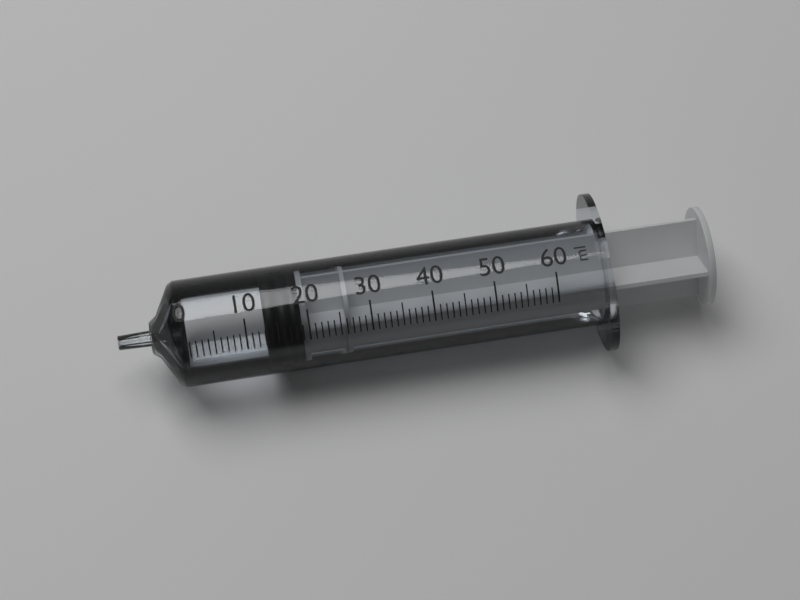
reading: 13 ml
